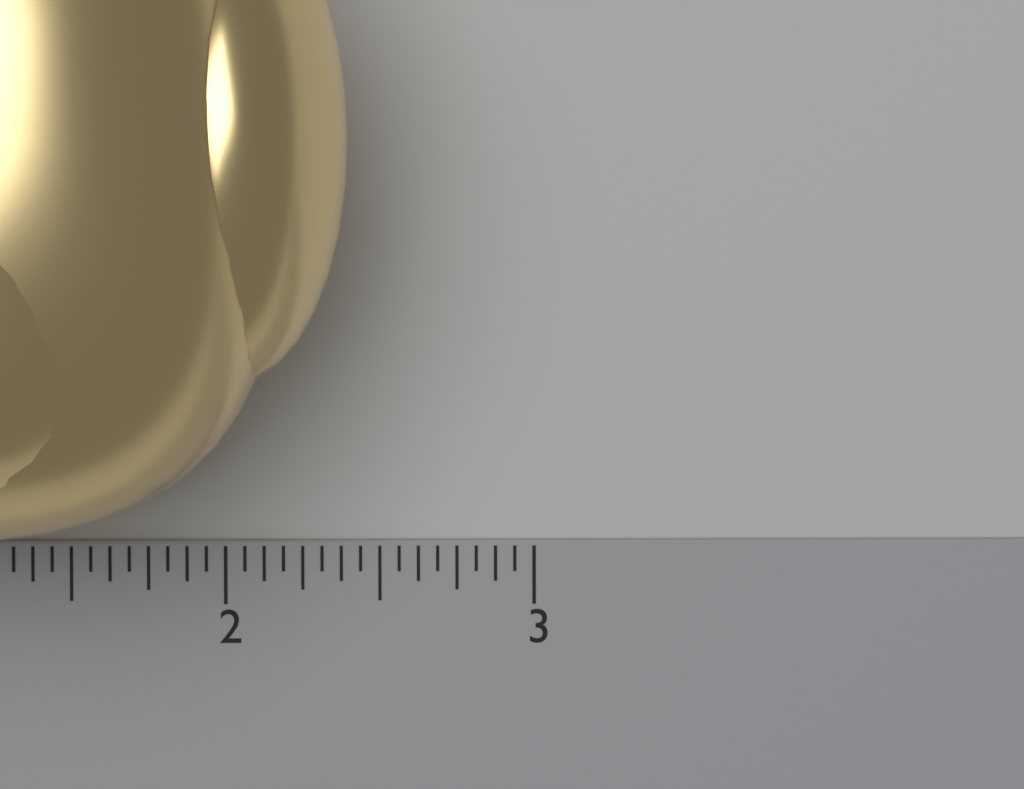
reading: 2.4375 inch
